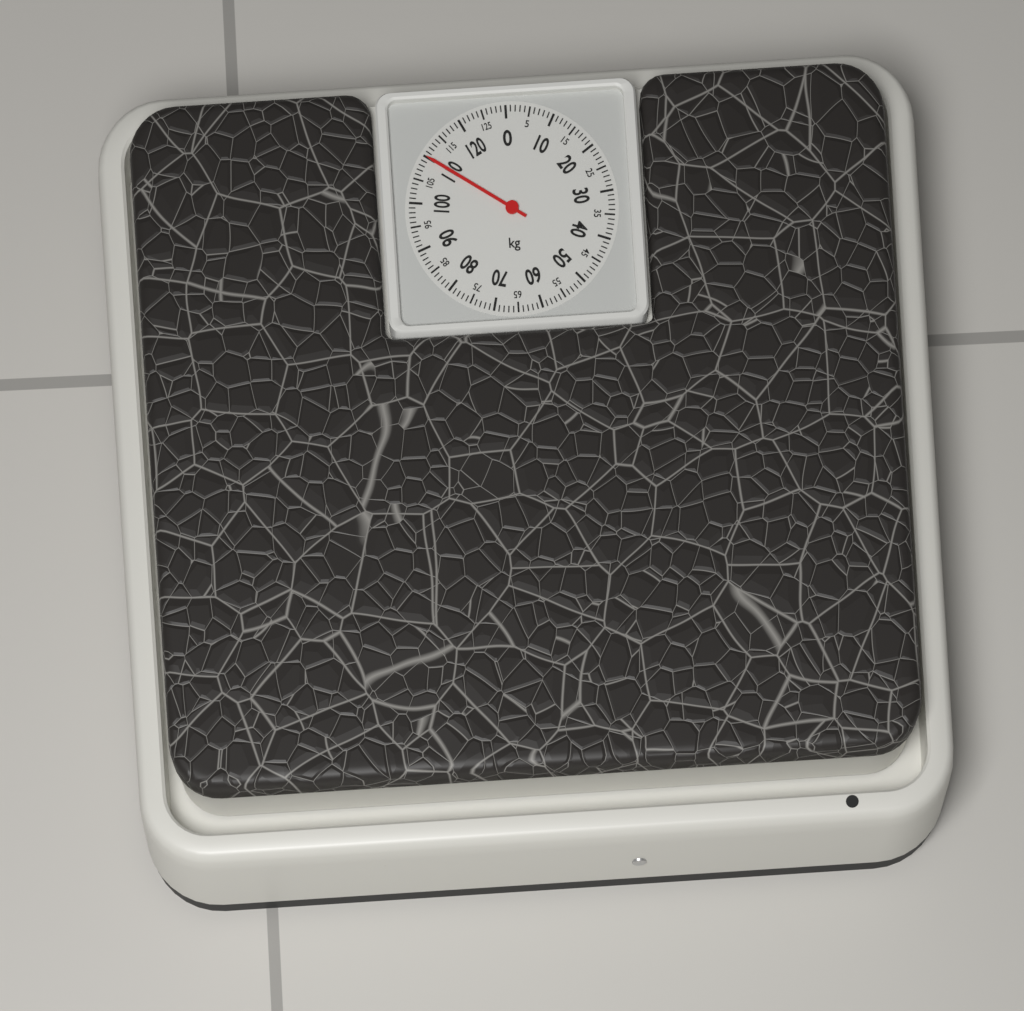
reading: 110 kg
